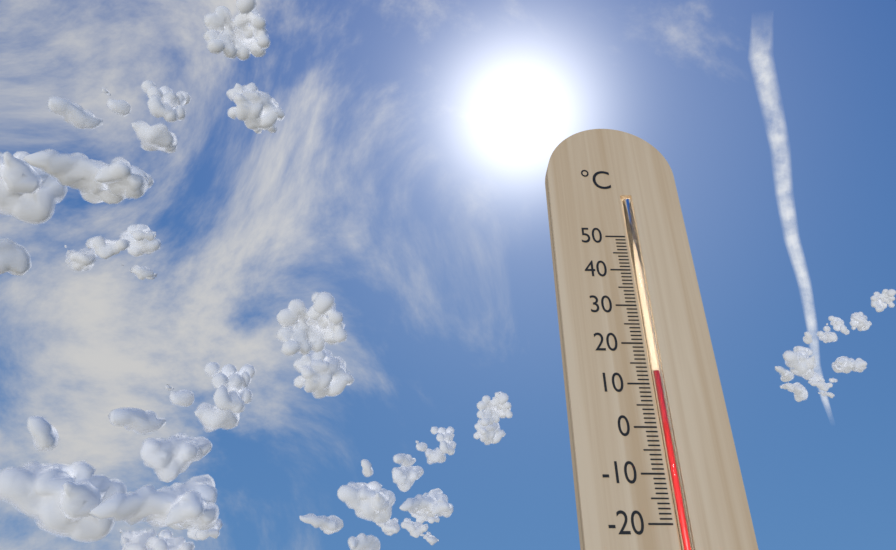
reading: 13 °C
